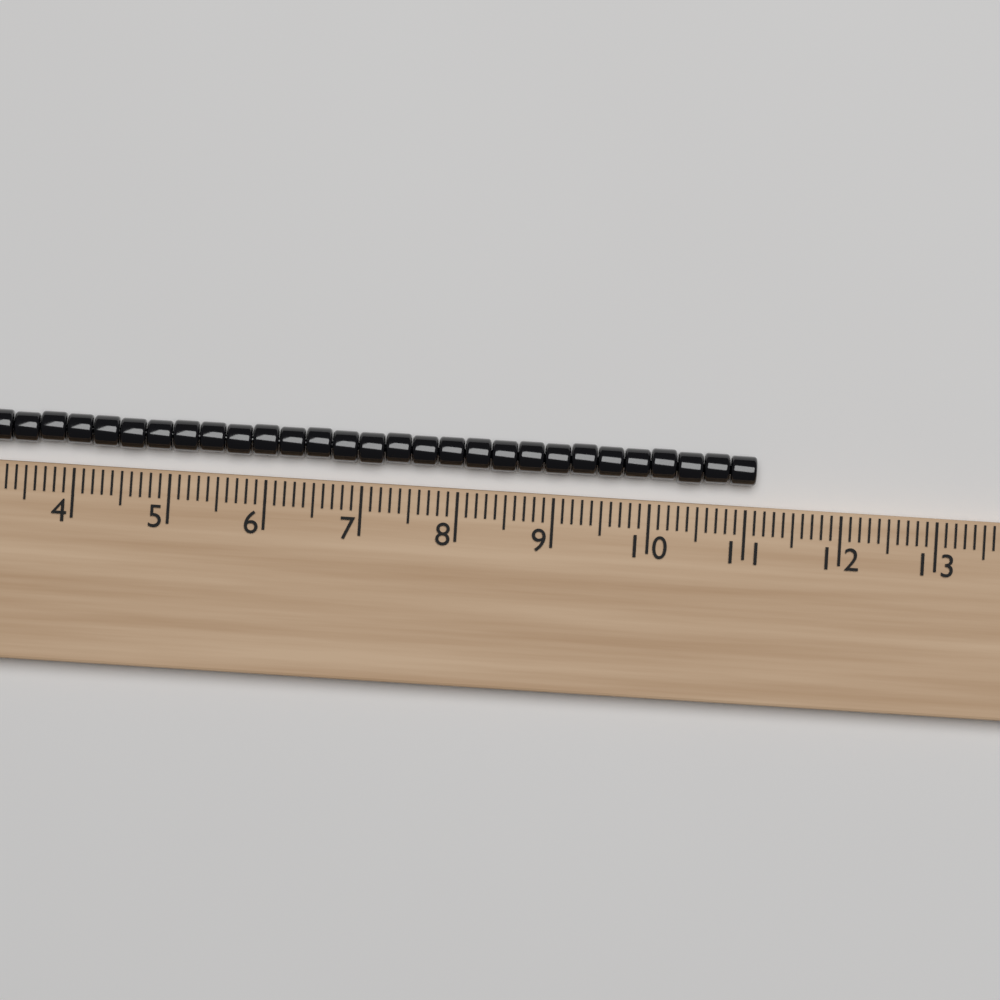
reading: 11.1 (no unit)
